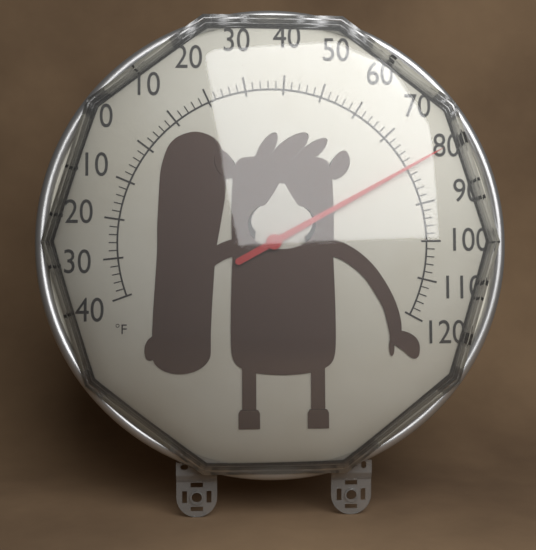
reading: 80 °F
